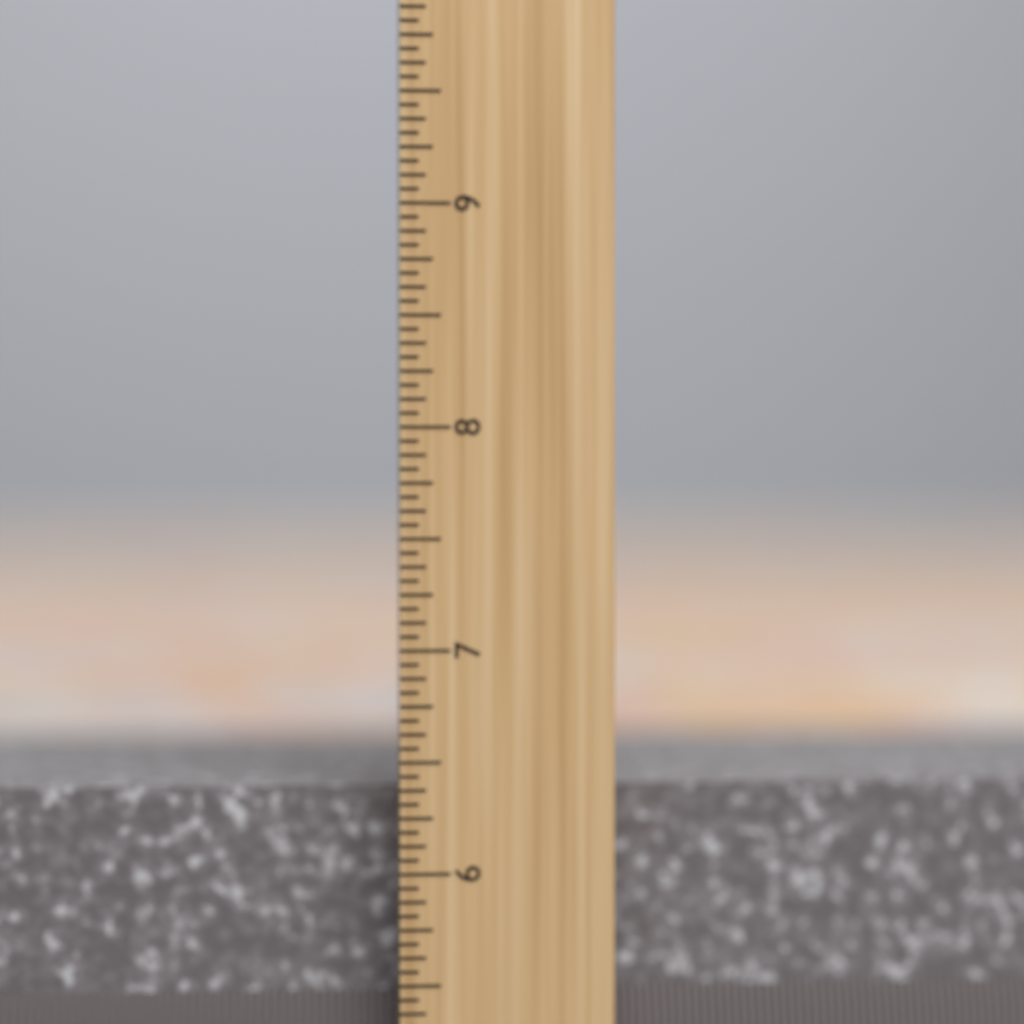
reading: 6.3750 inch
